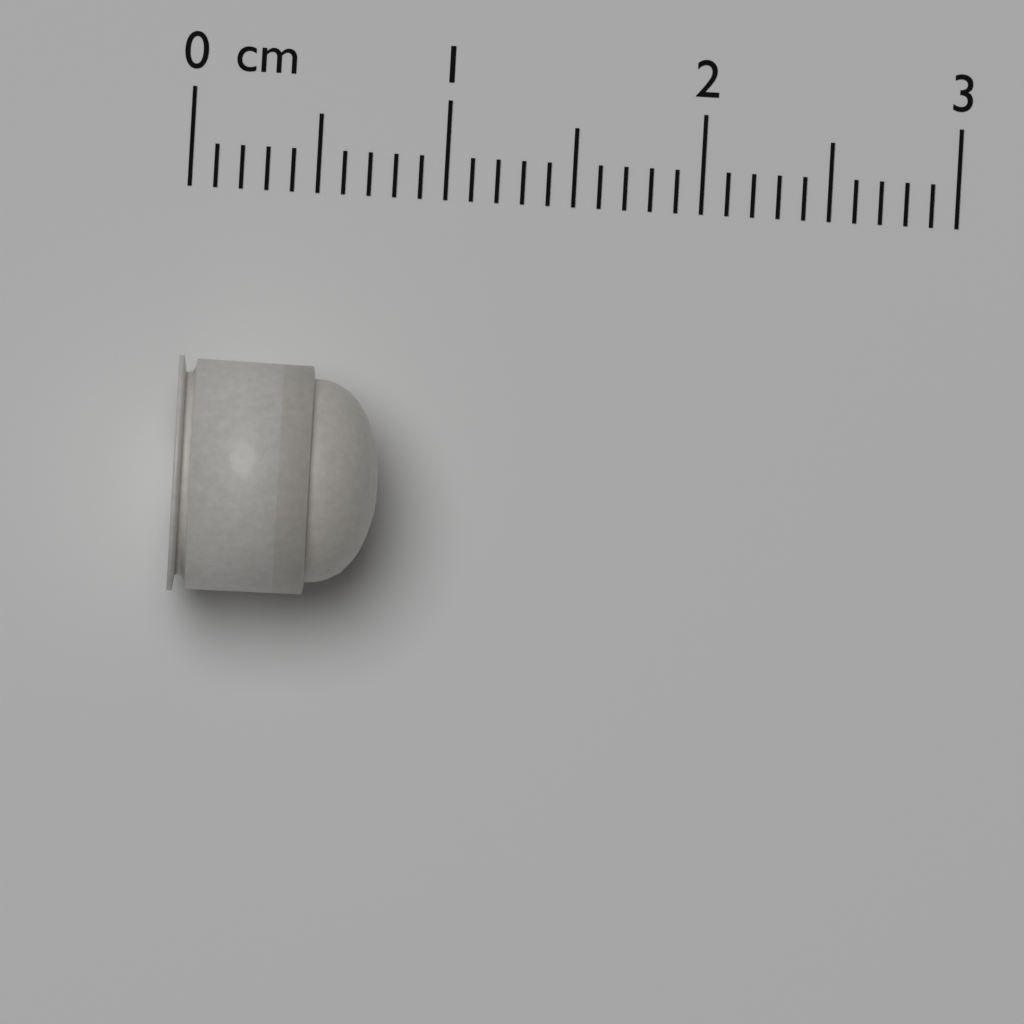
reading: 0.8 cm
